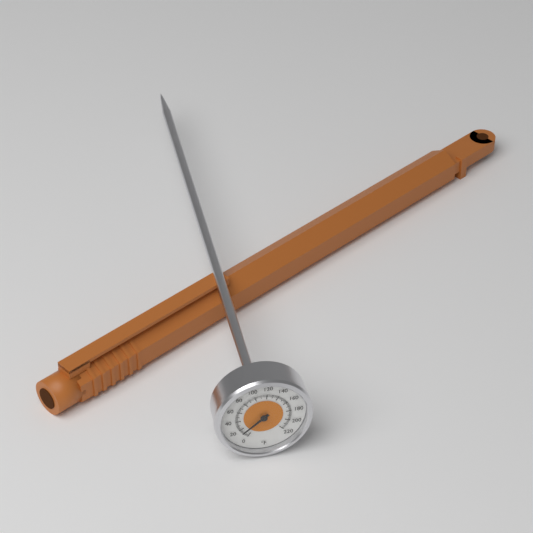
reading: 12 °F
